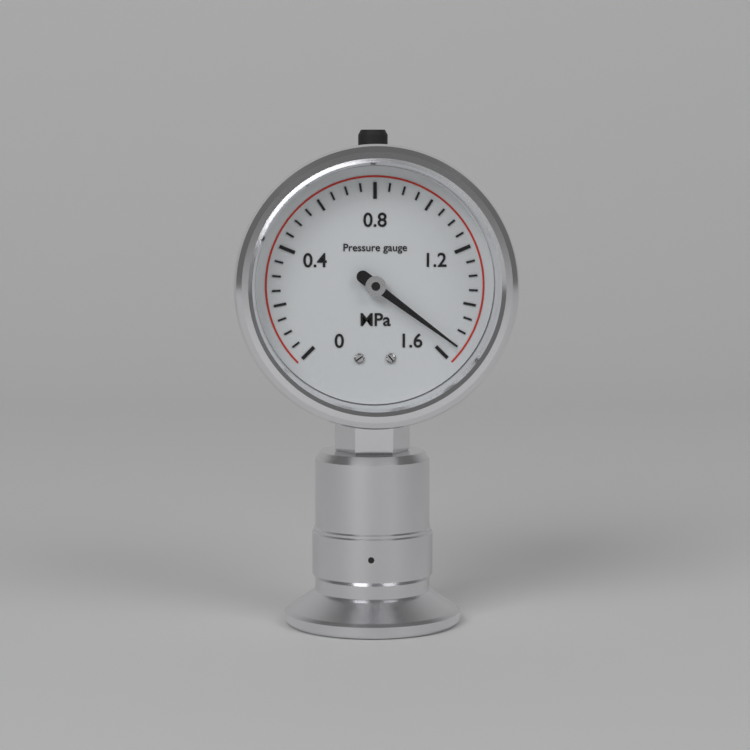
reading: 1.55 MPa
